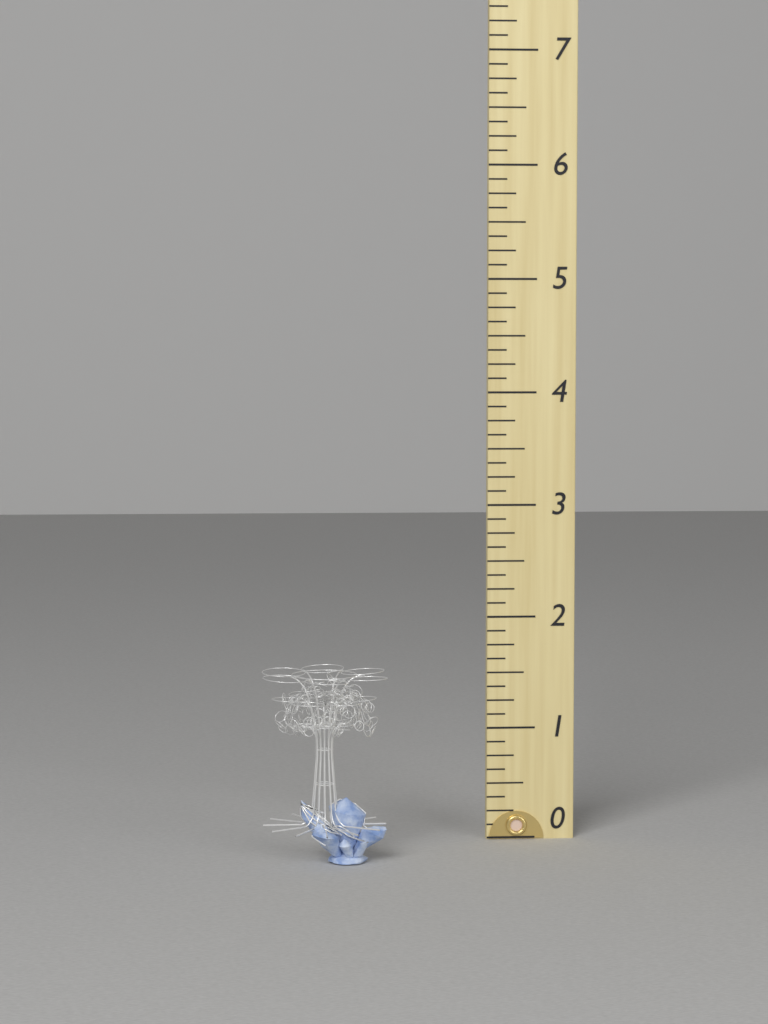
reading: 1.625 (no unit)
